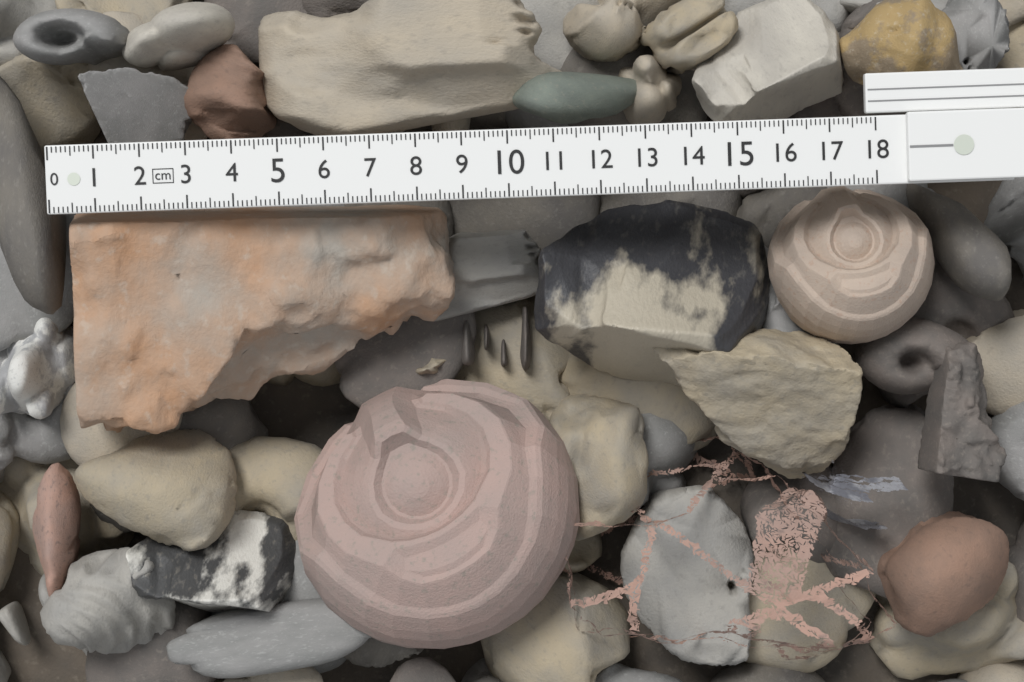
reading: 8.7 cm
